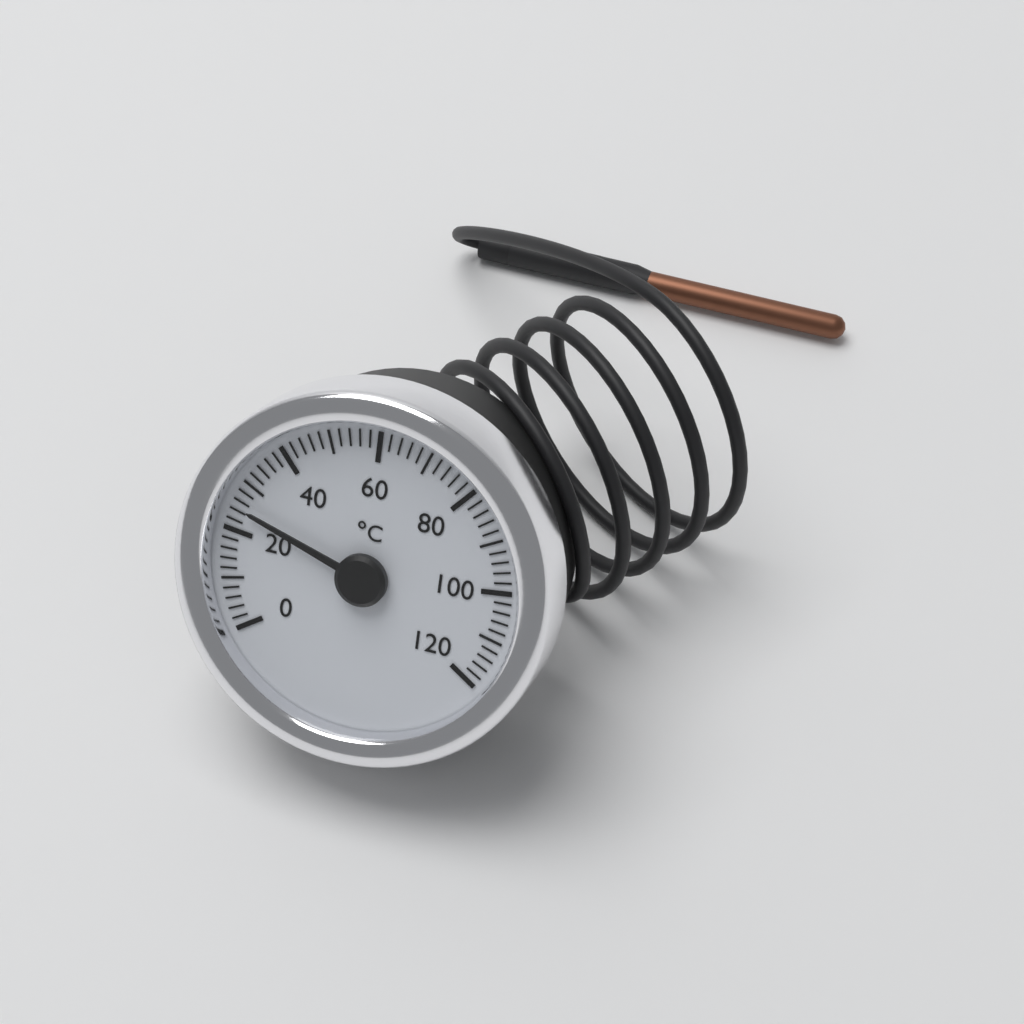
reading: 25 °C
